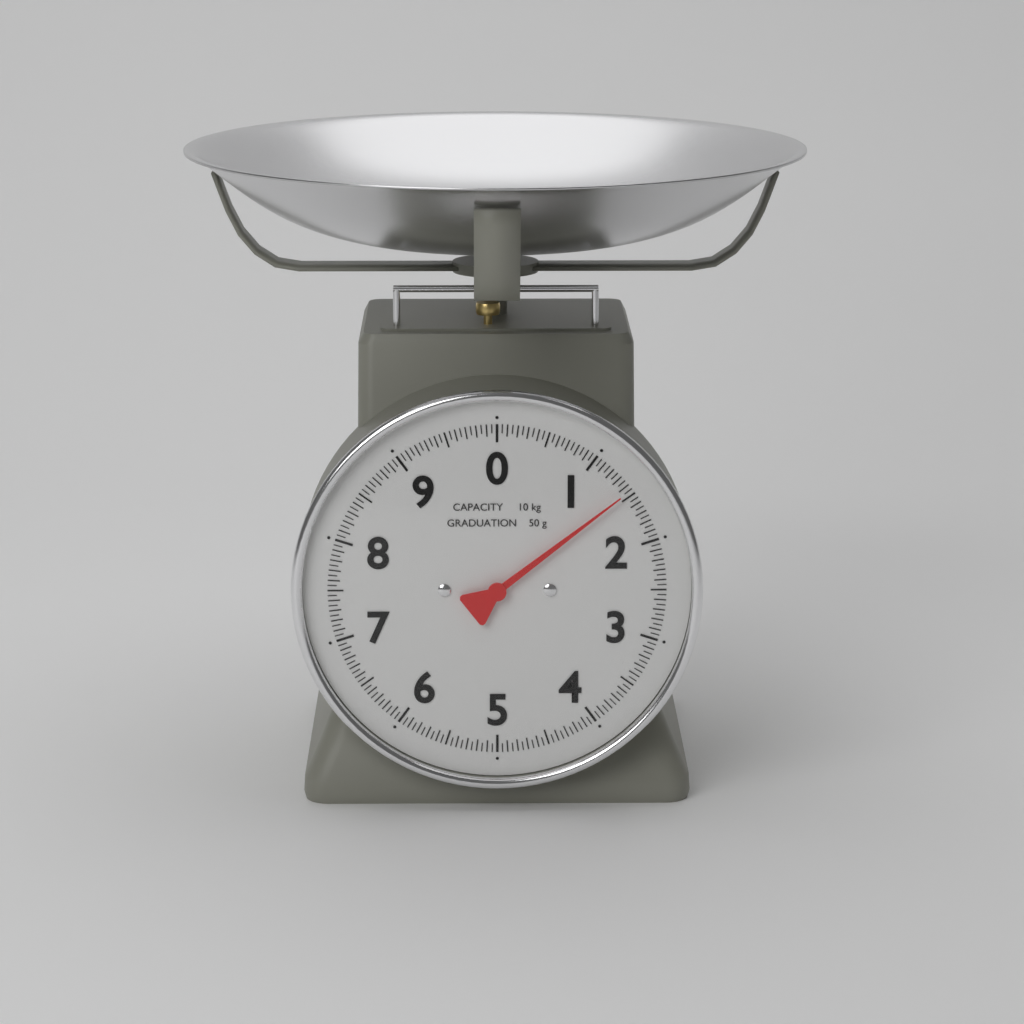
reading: 1.45 kg
